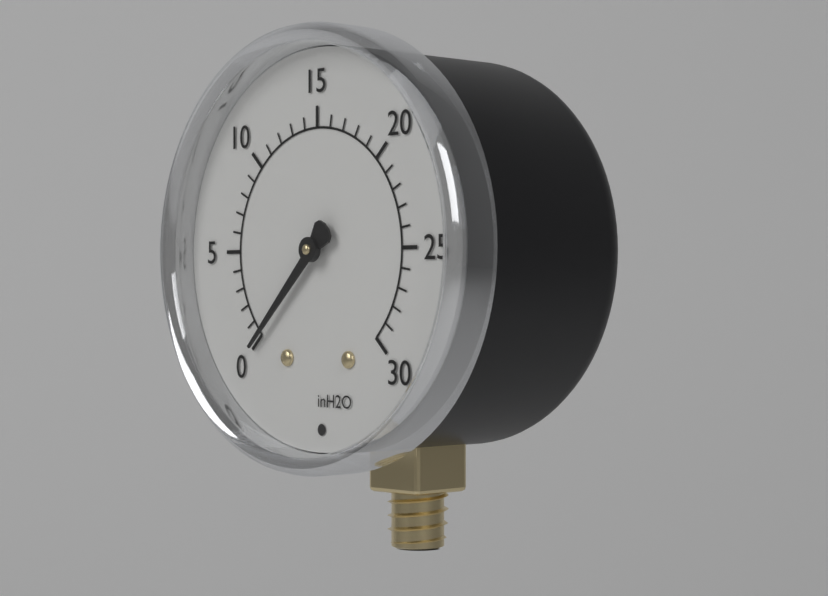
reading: 0 inH2O
